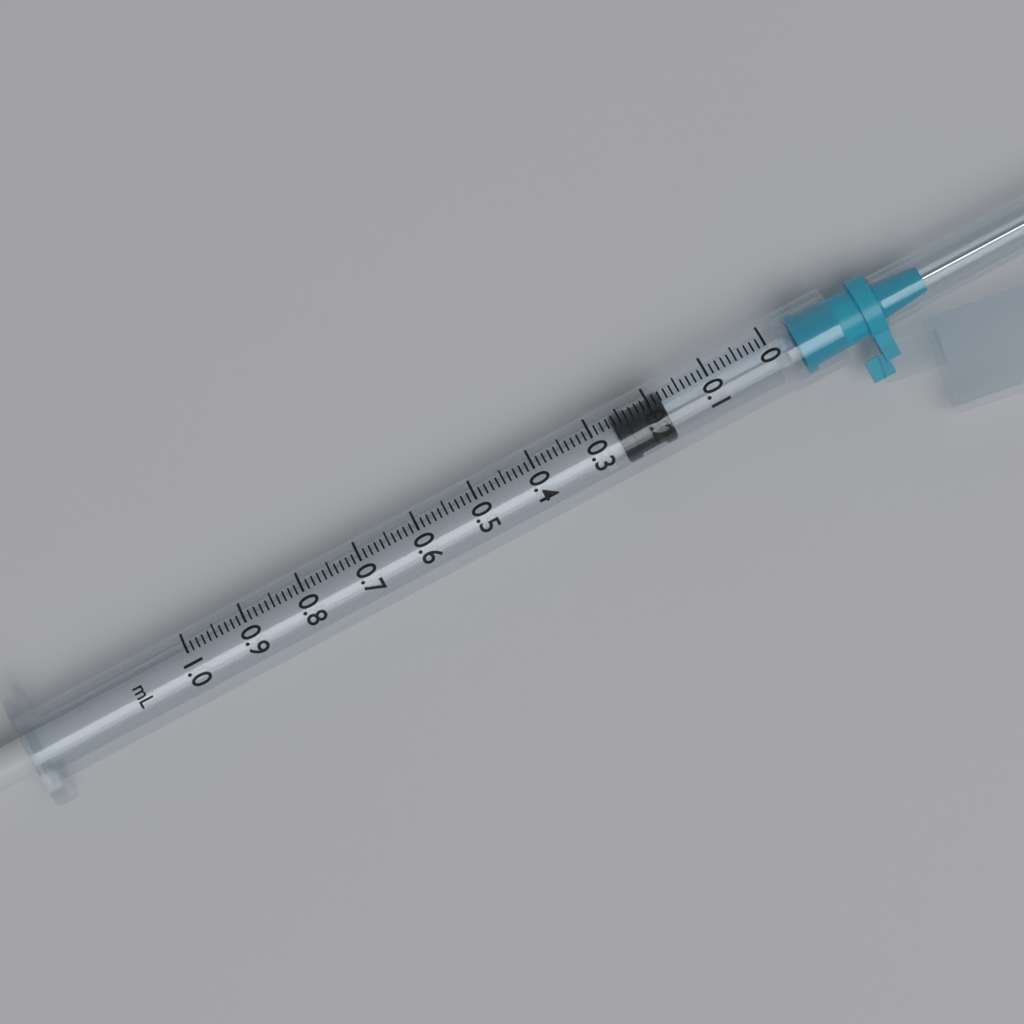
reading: 0.18 ml
